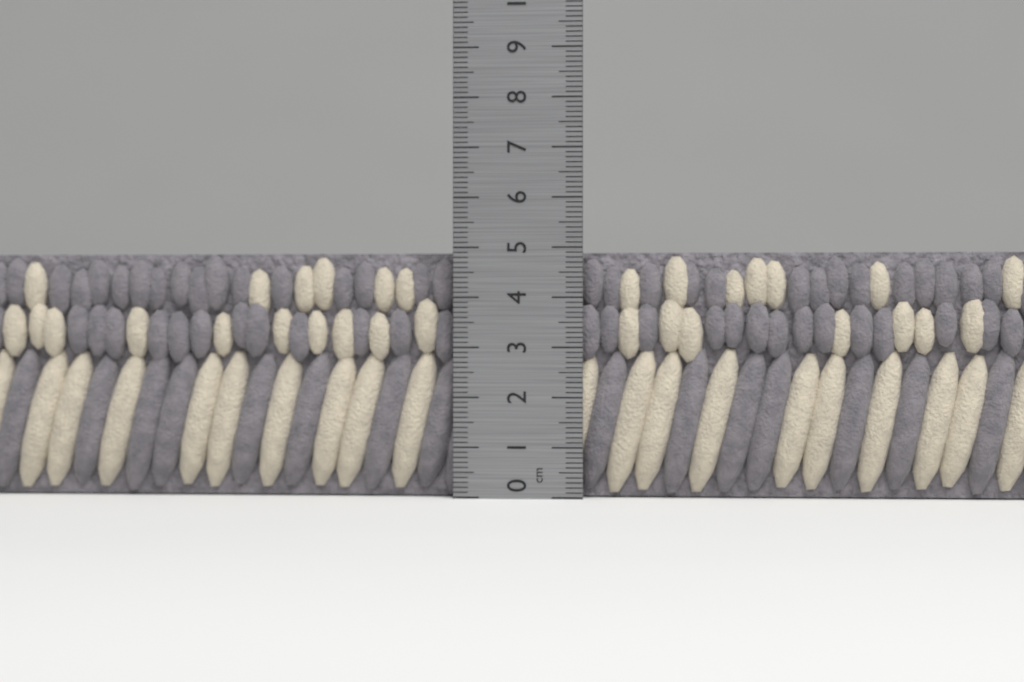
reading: 4.9 cm
